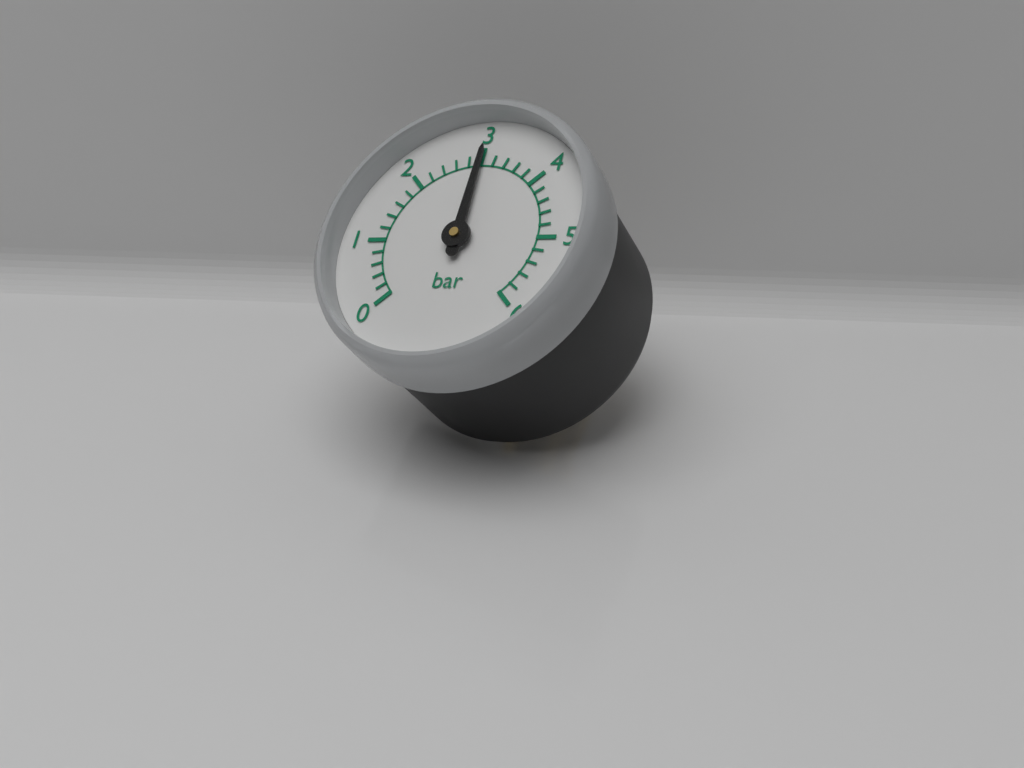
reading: 3.0 bar
